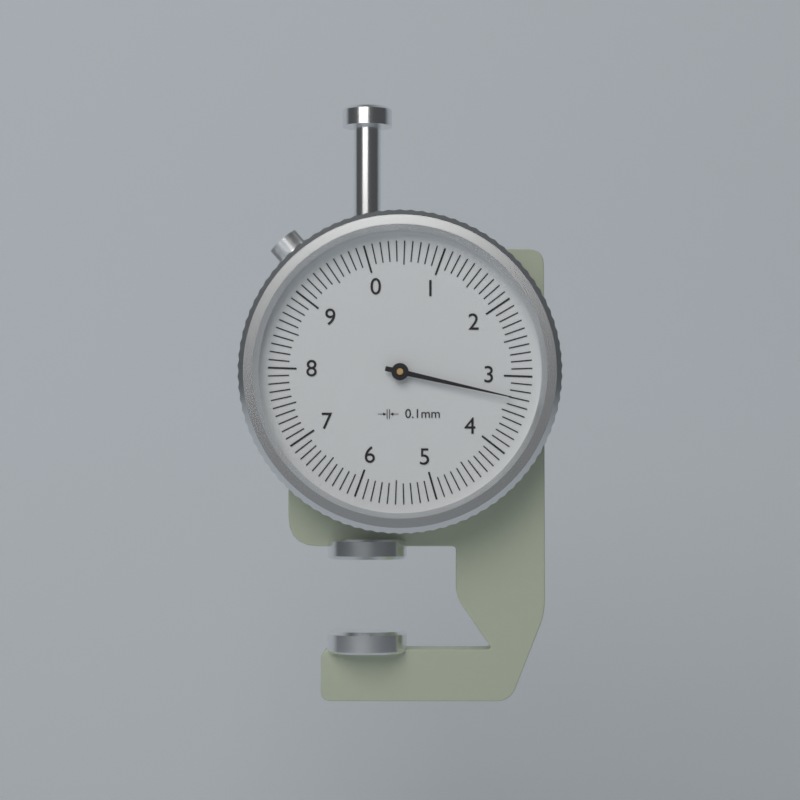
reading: 3.3 mm
